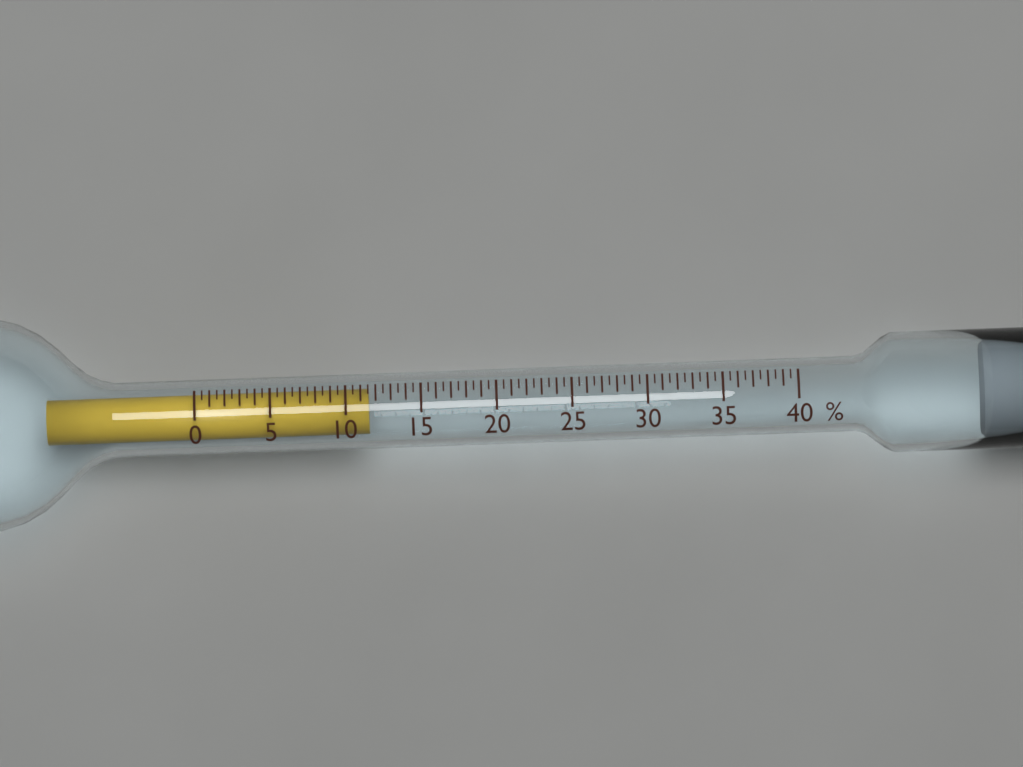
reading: 11.5 %
